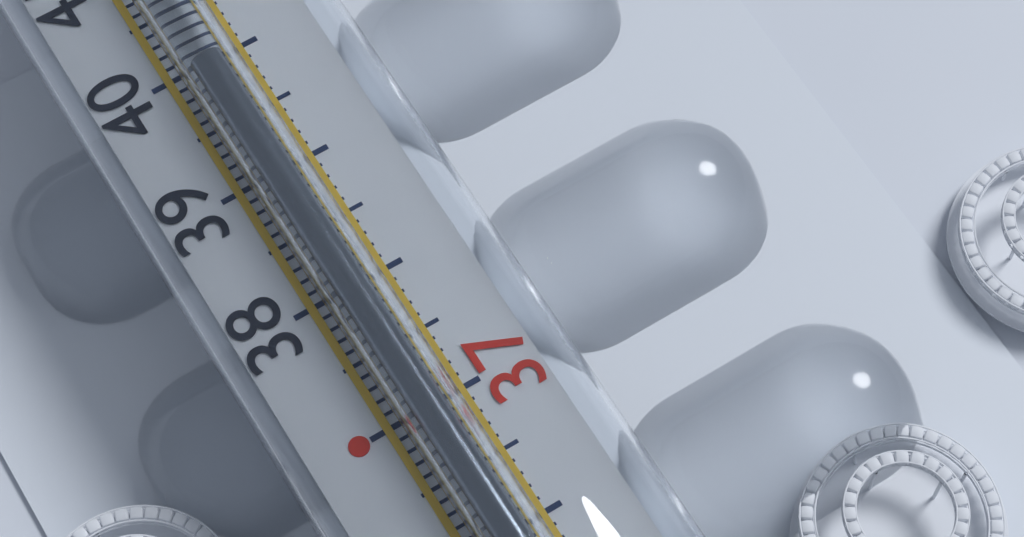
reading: 39.9 °C
